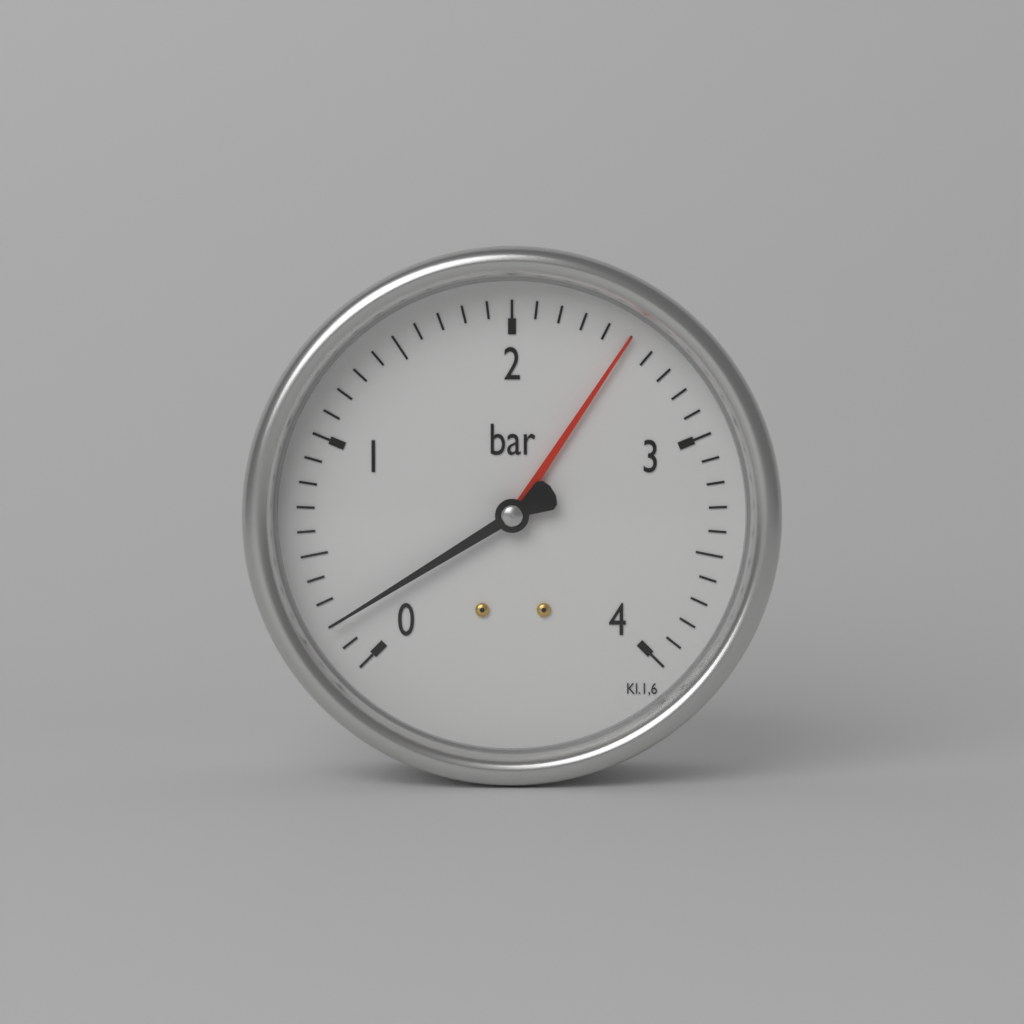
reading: 0.2 bar
